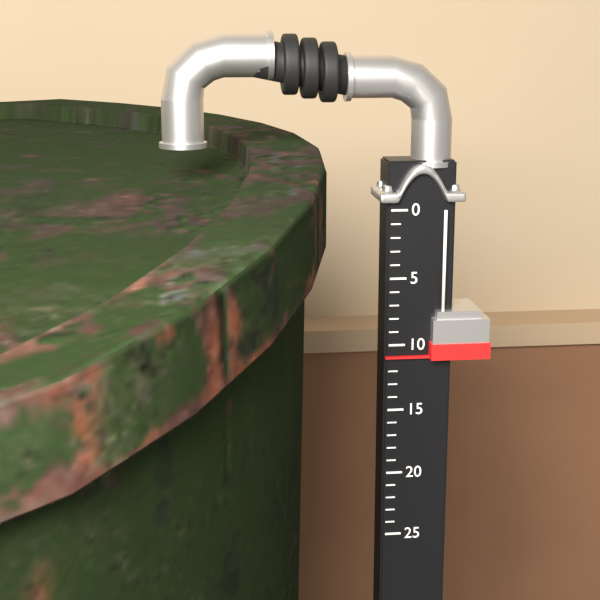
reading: 11 (no unit)
